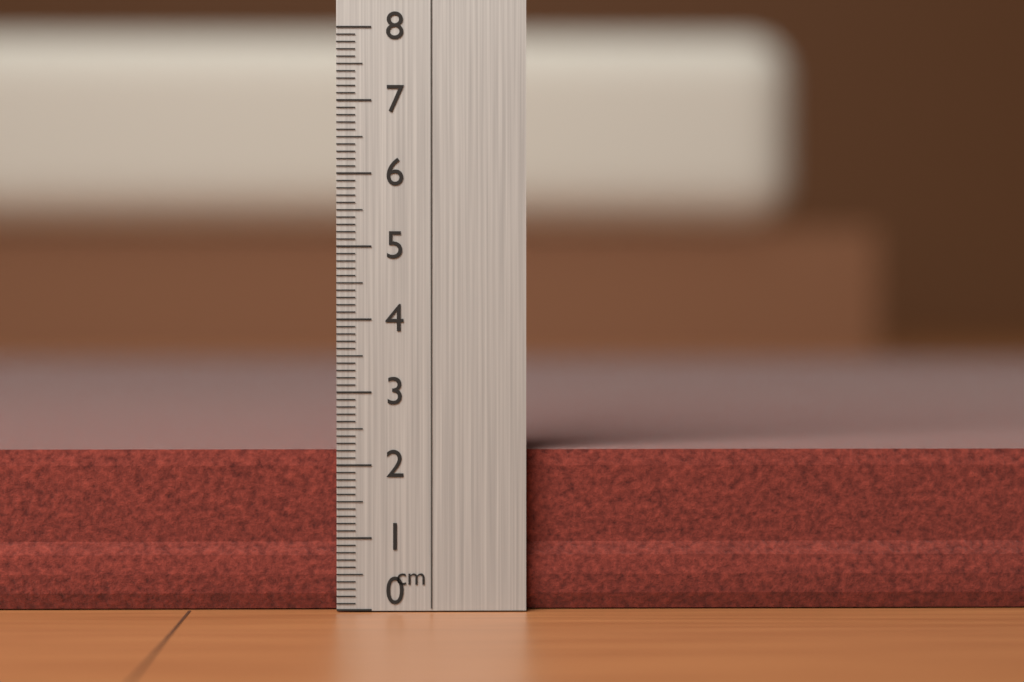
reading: 2.2 cm
